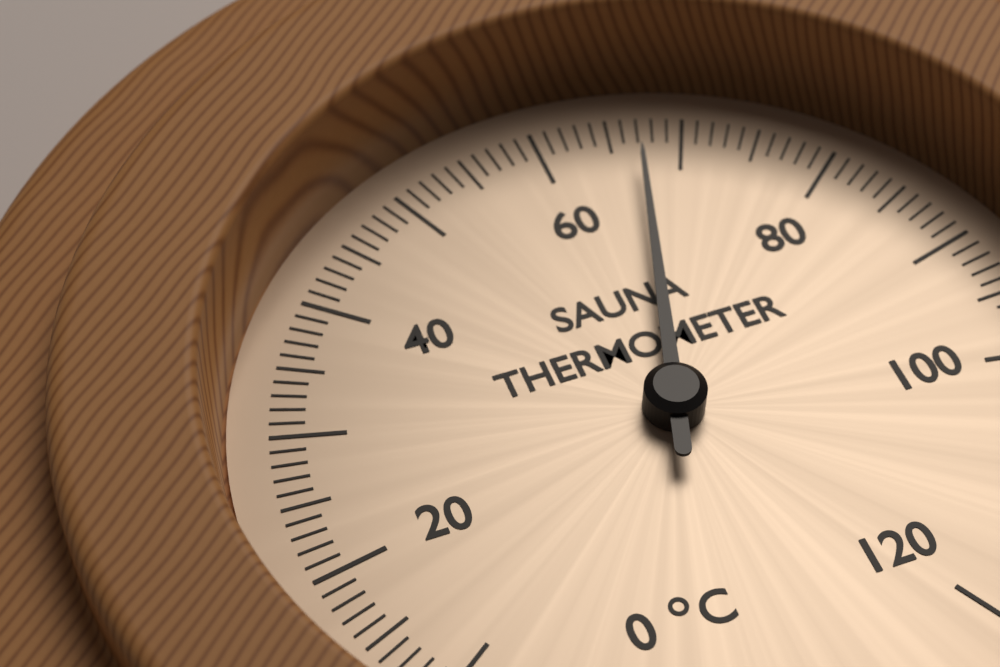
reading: 67 °C
